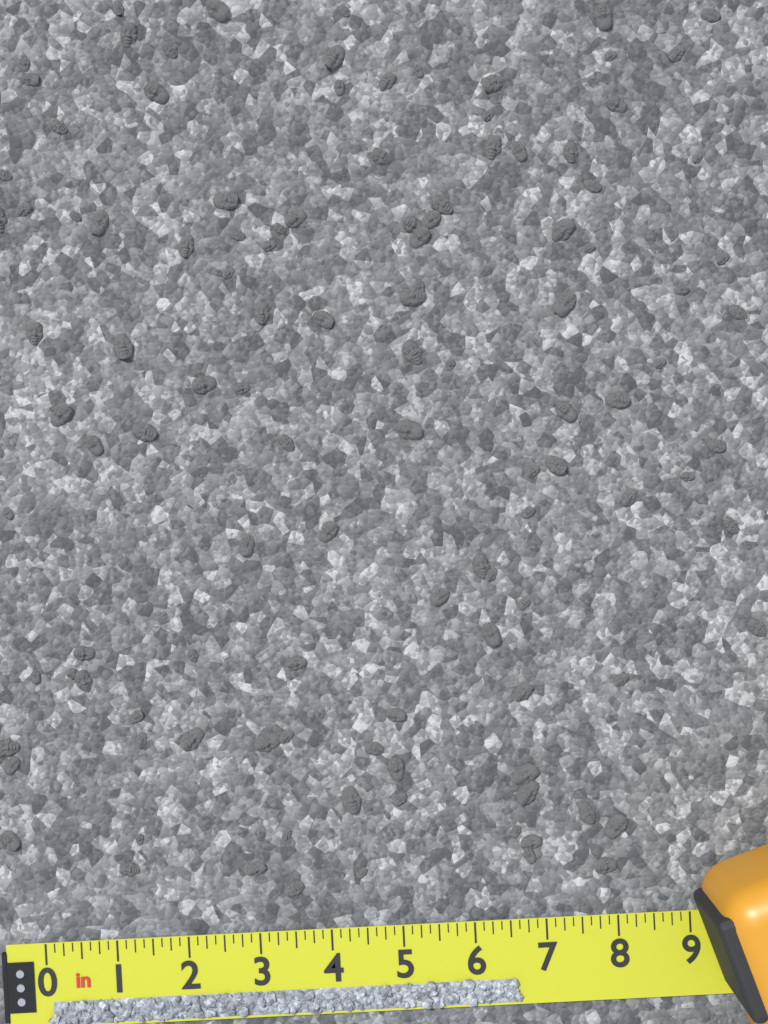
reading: 6.625 in
